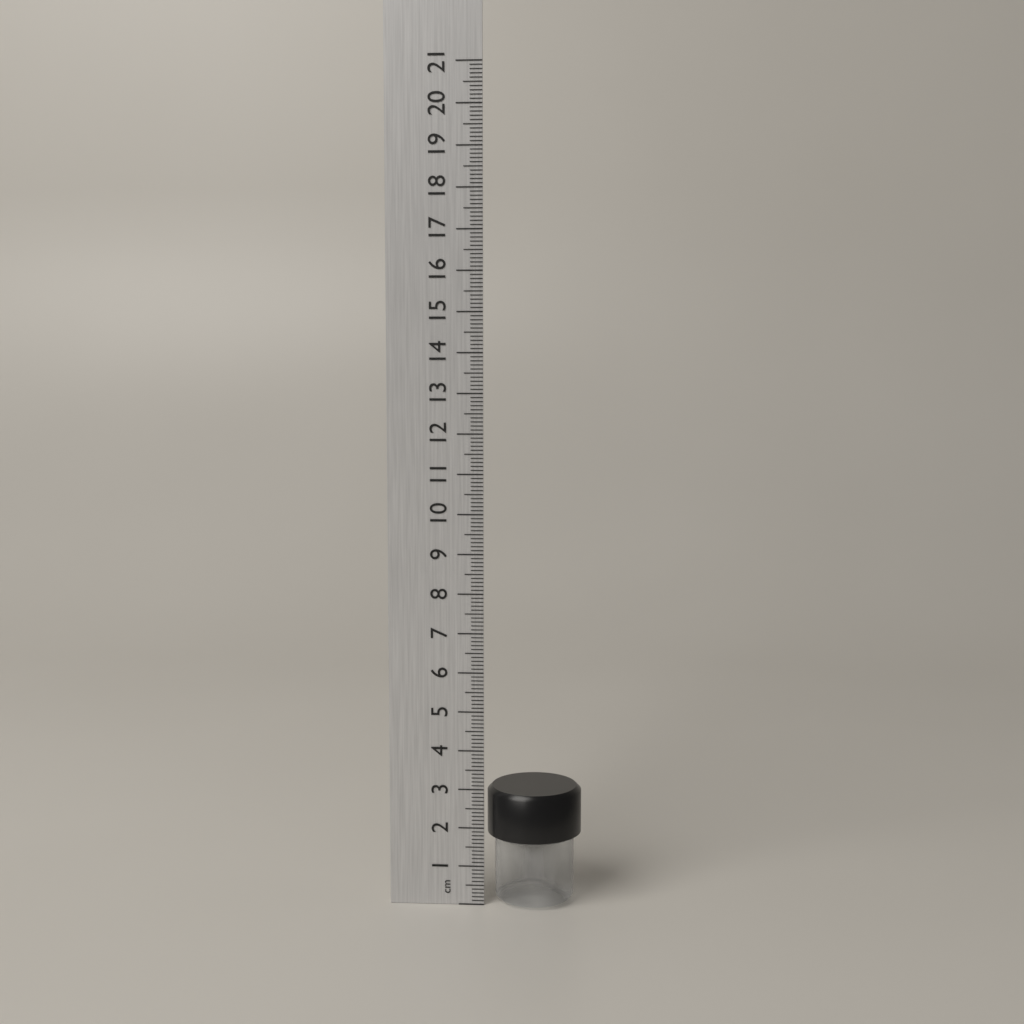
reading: 3.0 cm
